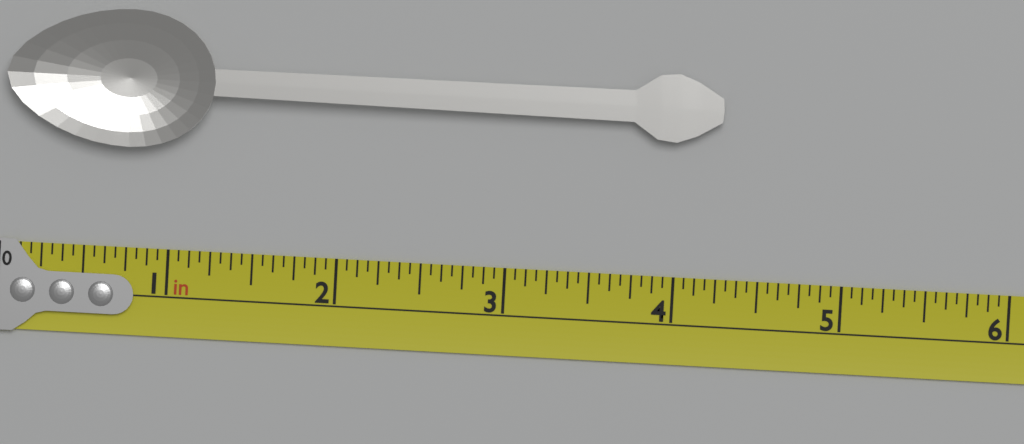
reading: 4.2500 in
